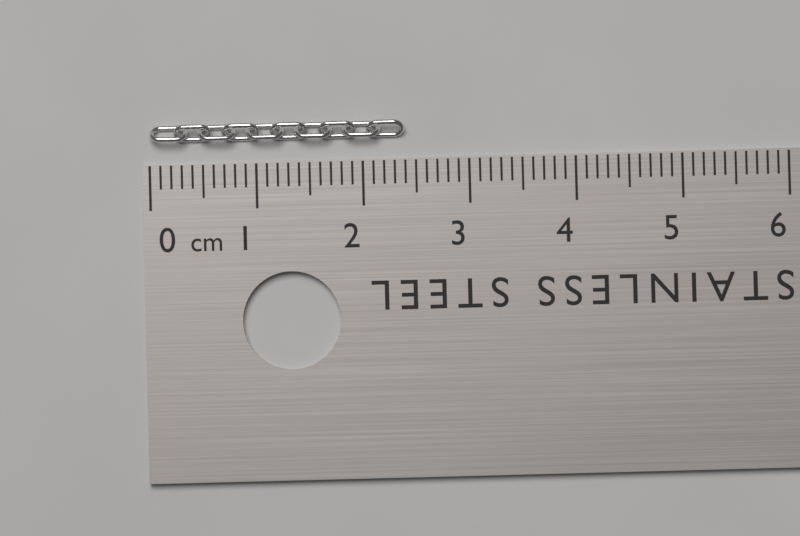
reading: 2.4 cm
